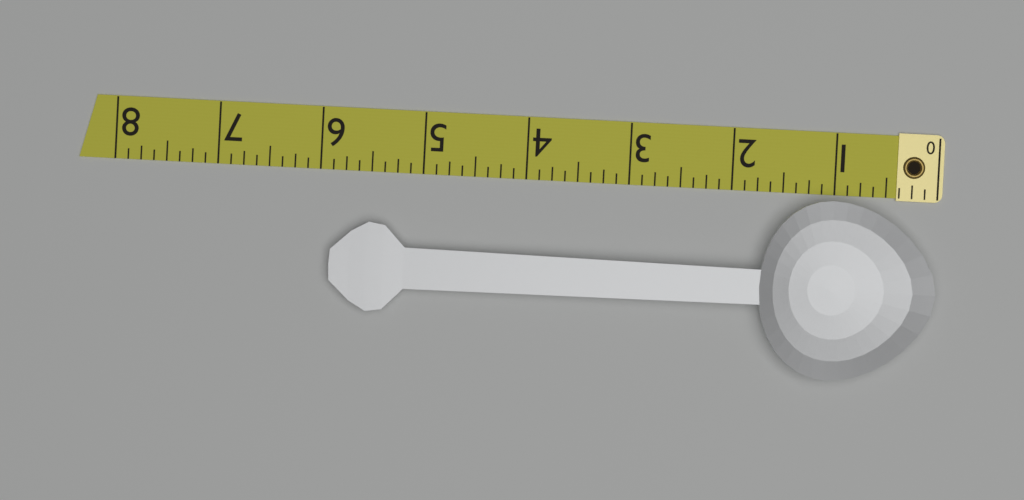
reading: 5.875 (no unit)
